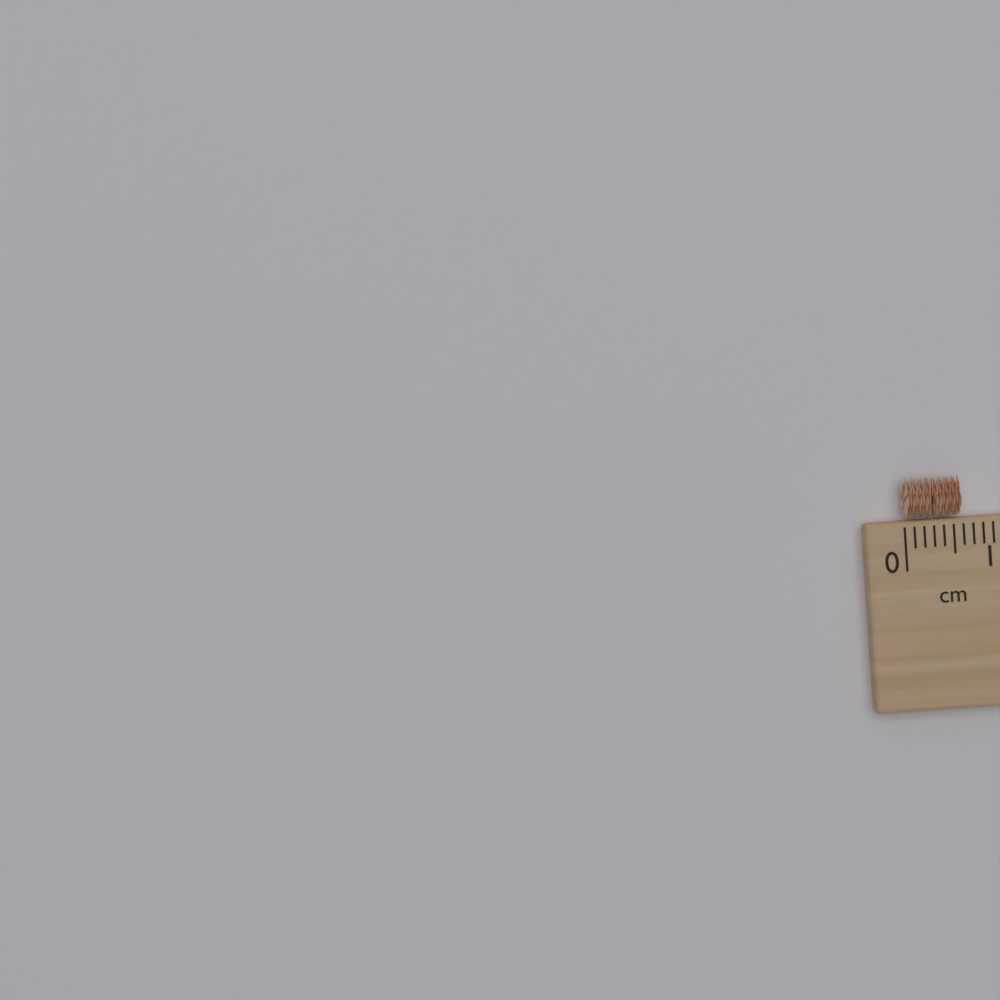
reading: 0.6 cm
